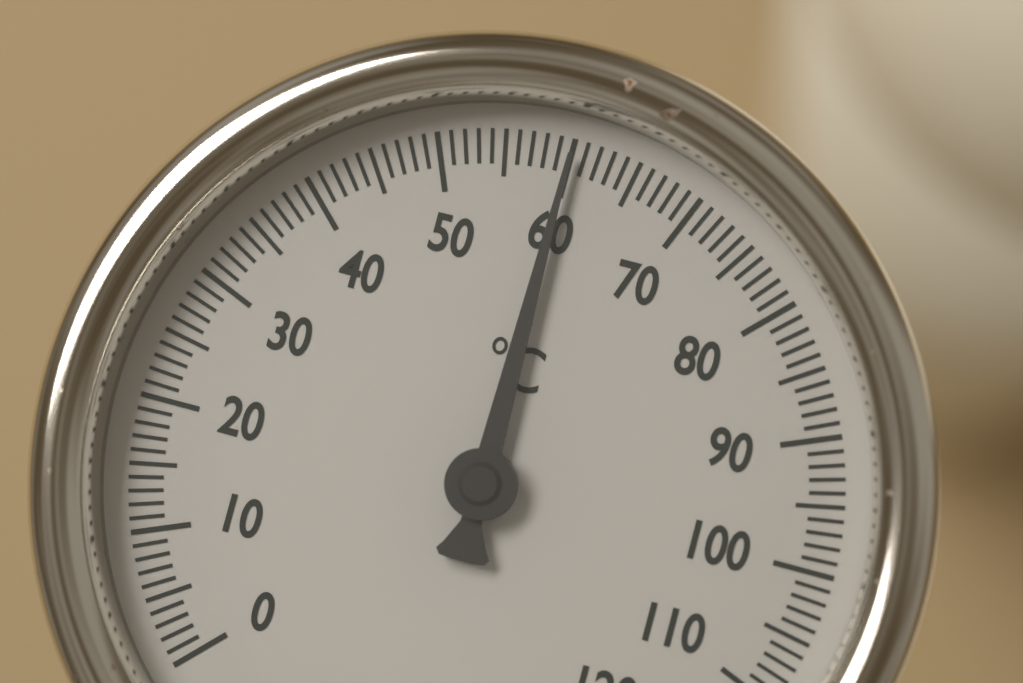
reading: 60 °C
